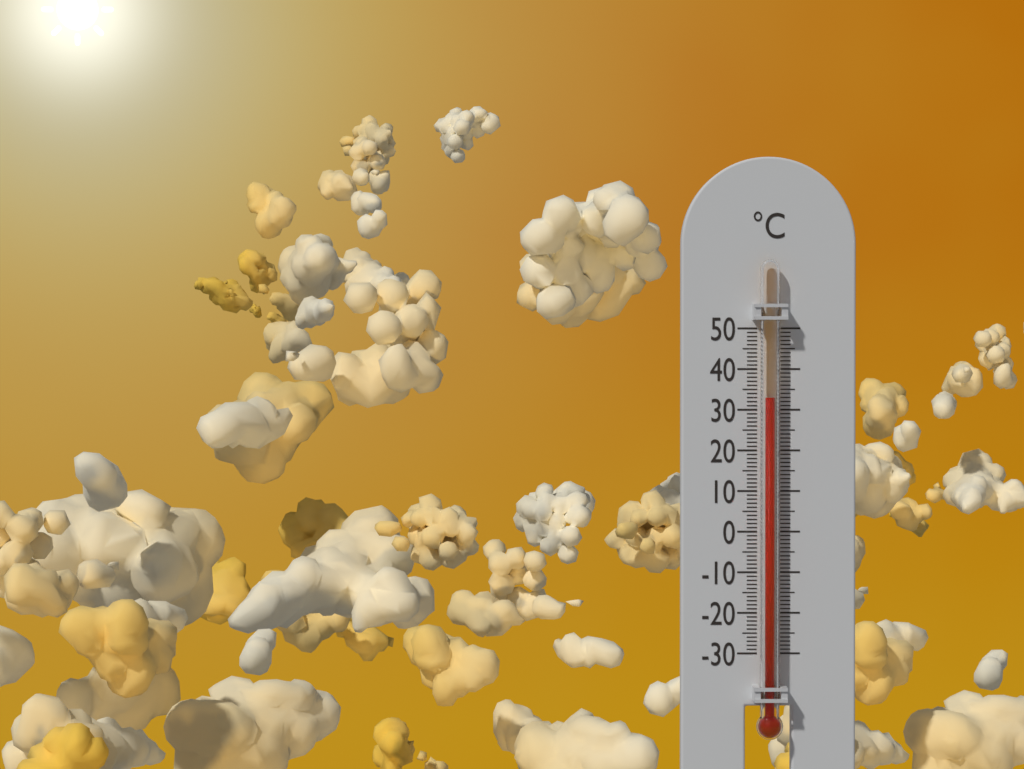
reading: 33 °C
